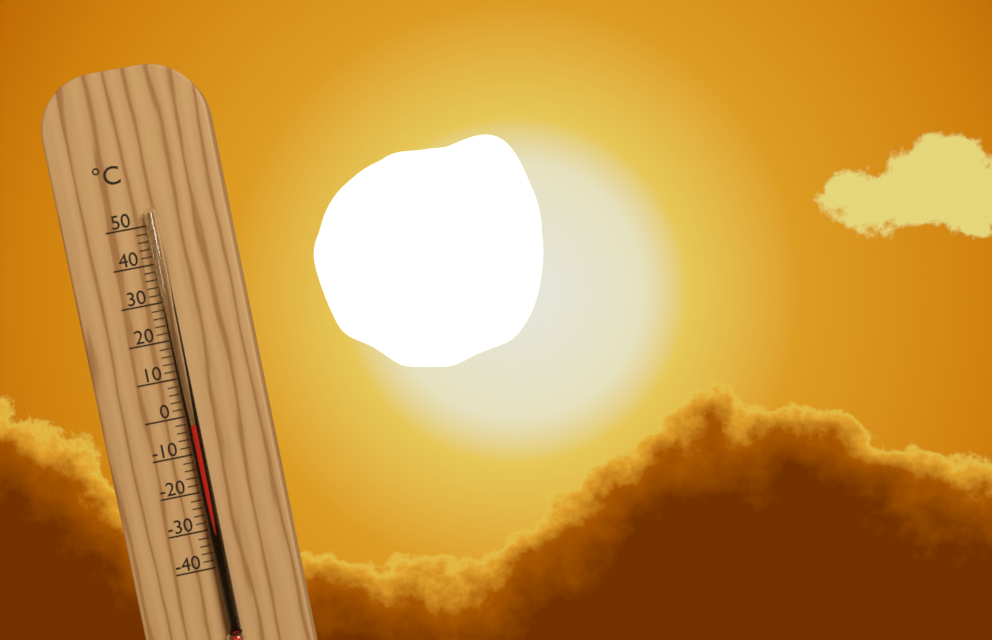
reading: -2 °C
